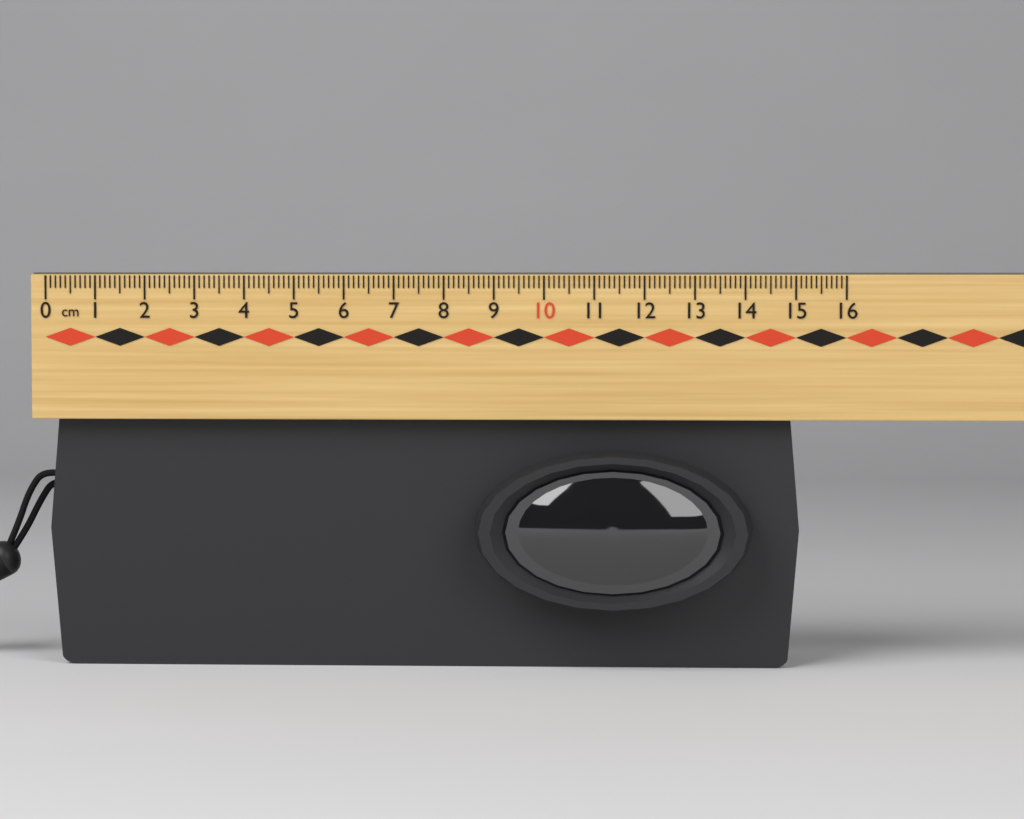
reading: 15.1 cm
